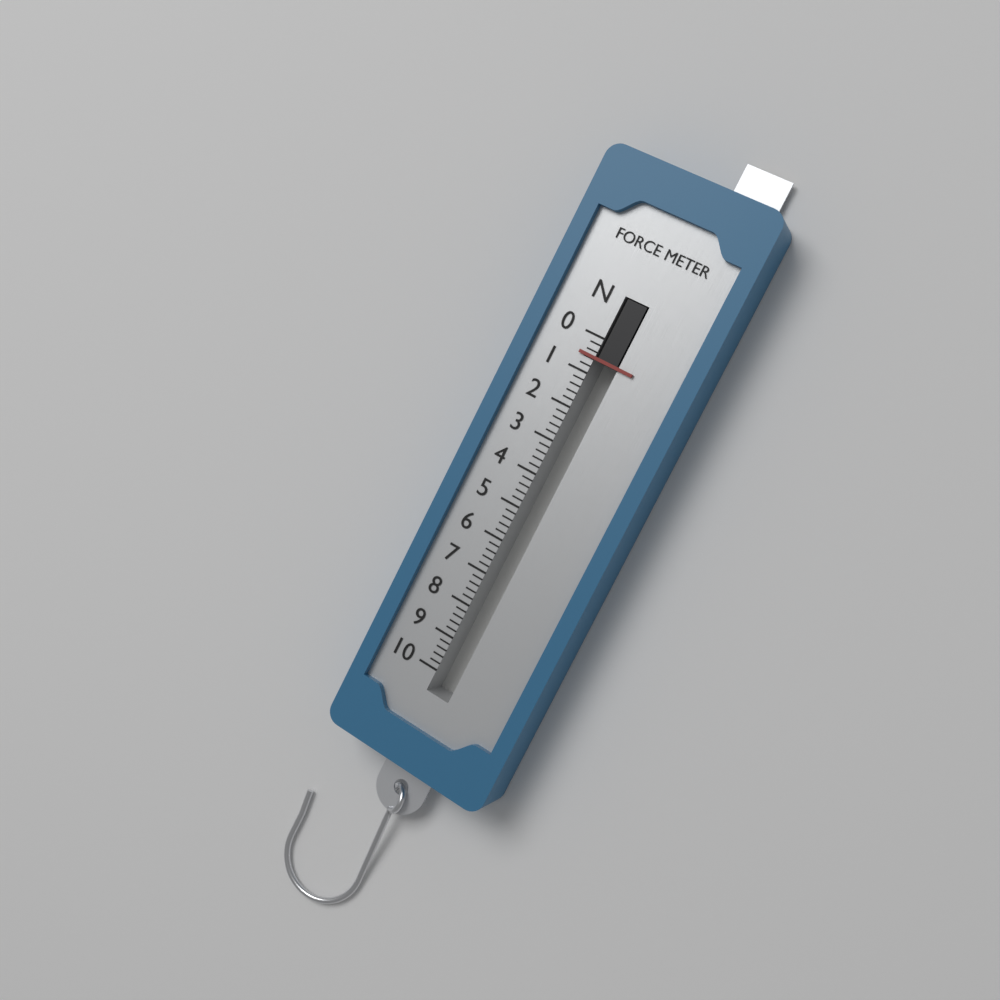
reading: 0.6 N
